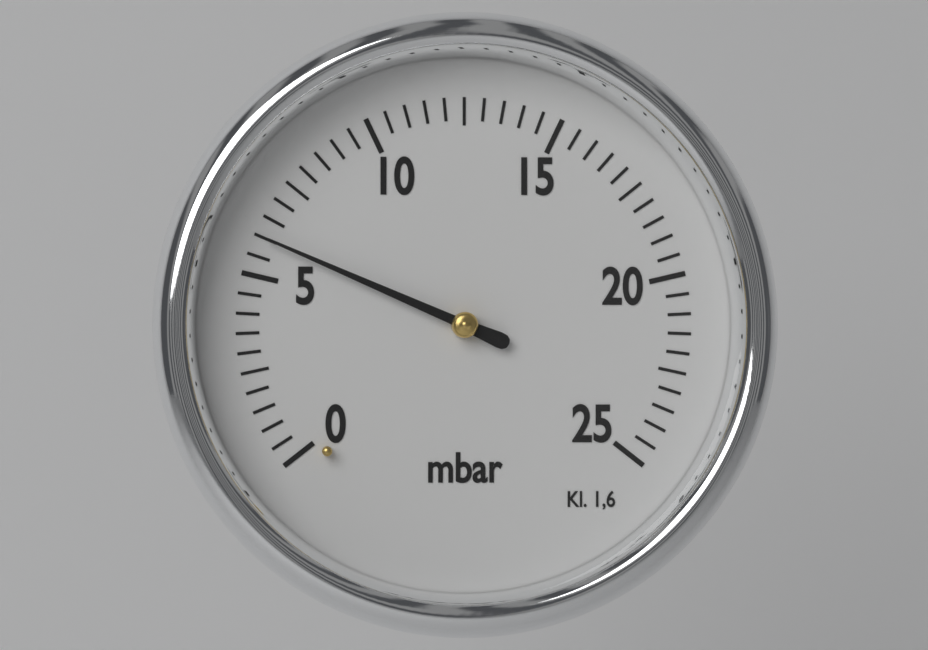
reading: 6.0 mbar
